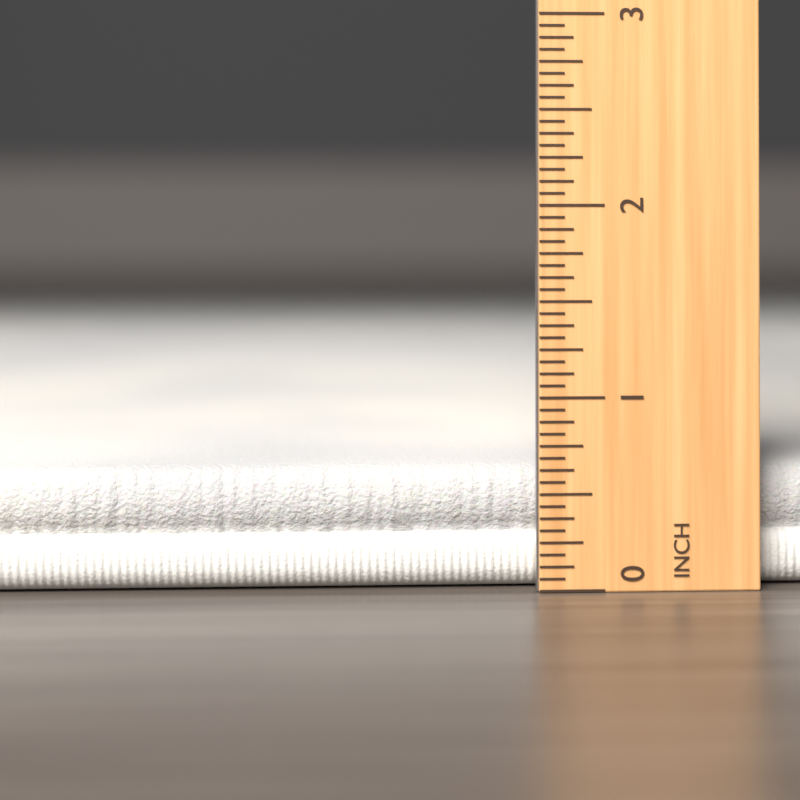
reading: 0.6250 inch
